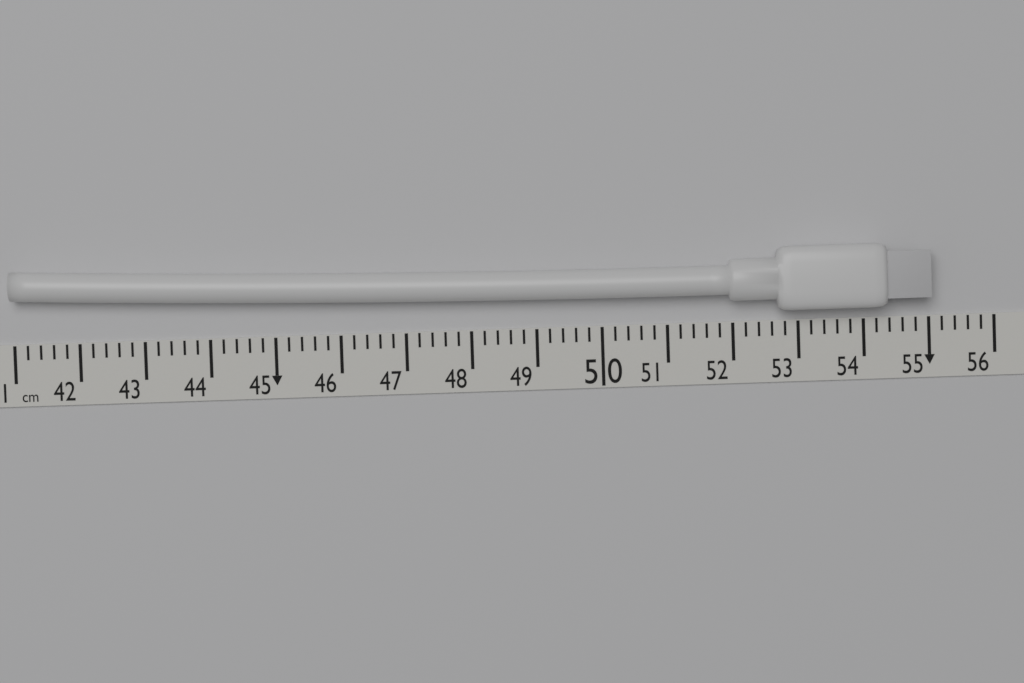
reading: 55.0 cm
